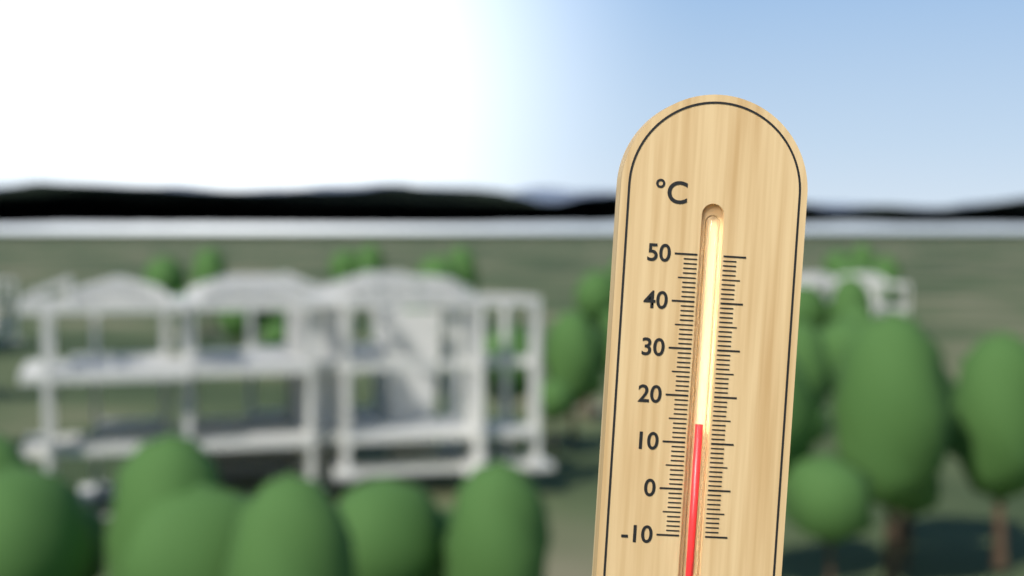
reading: 14 °C
